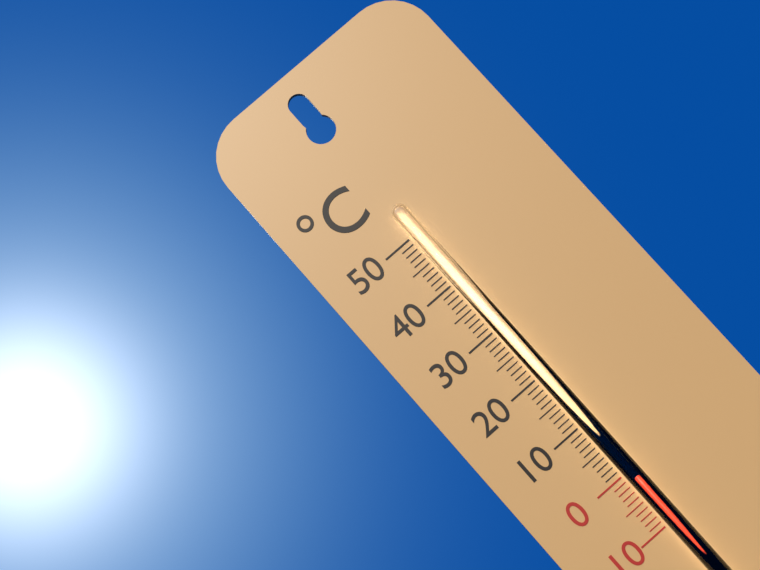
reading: -1 °C
